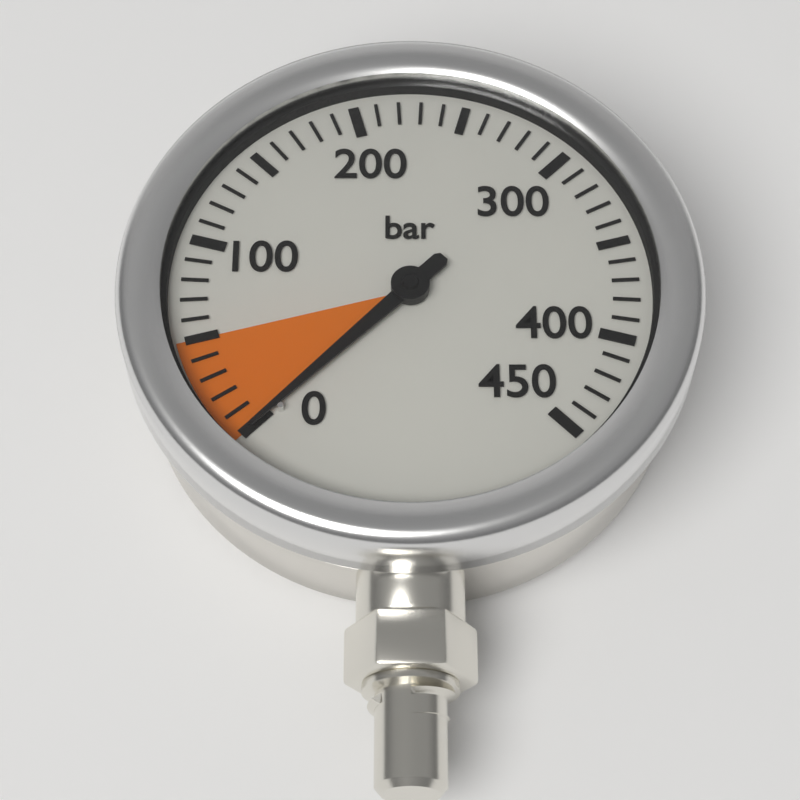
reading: 0 bar
